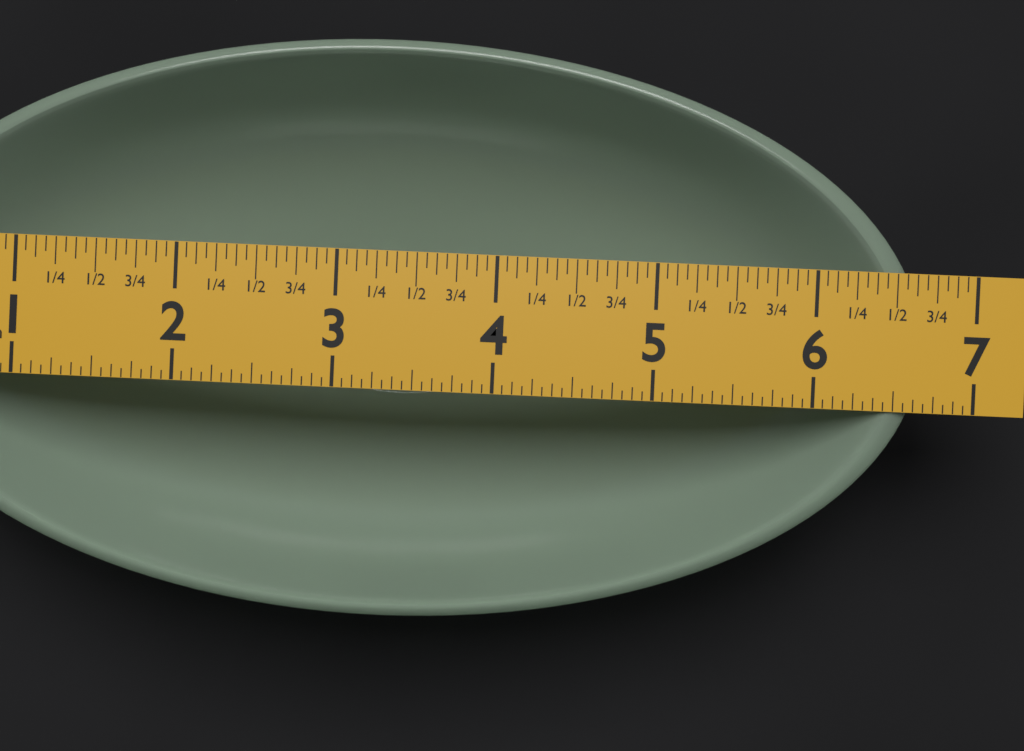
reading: 6.6875 in
